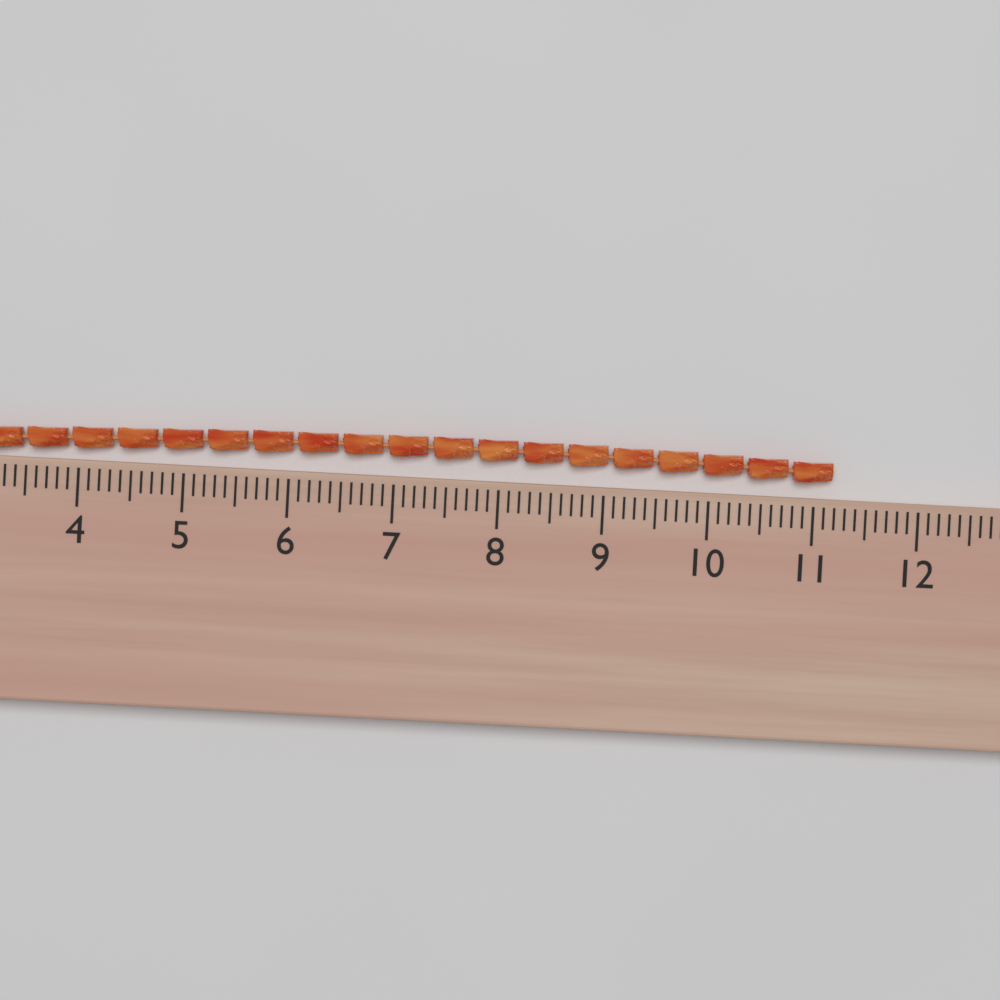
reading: 11.2 (no unit)
